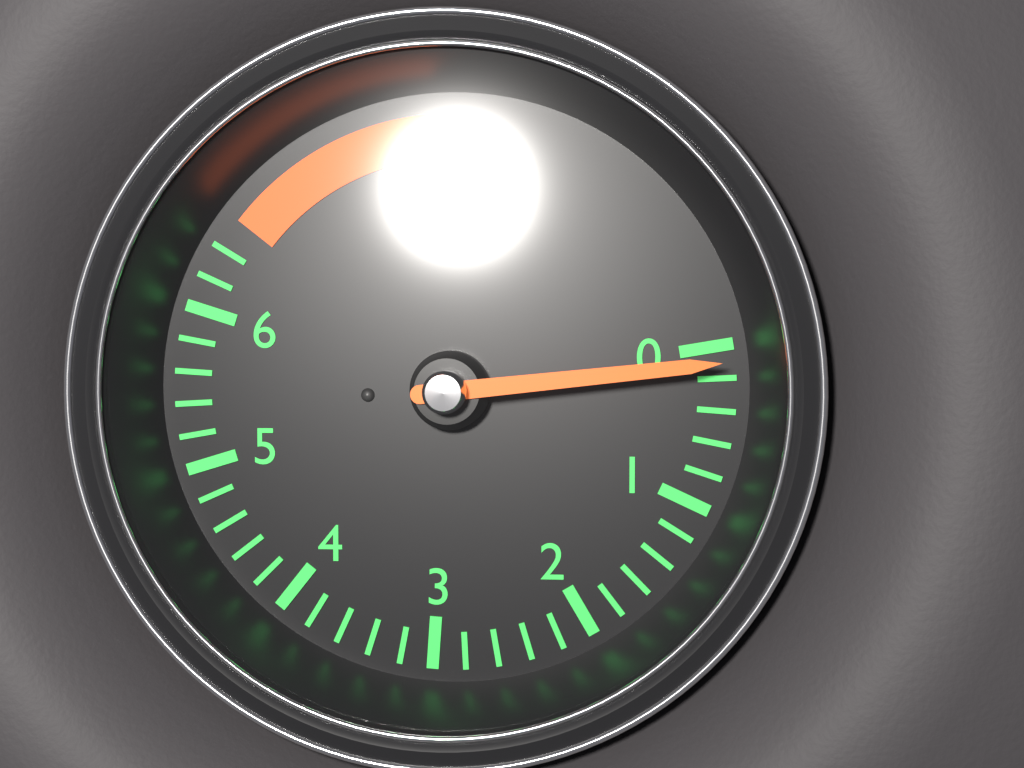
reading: 0.1 (no unit)
